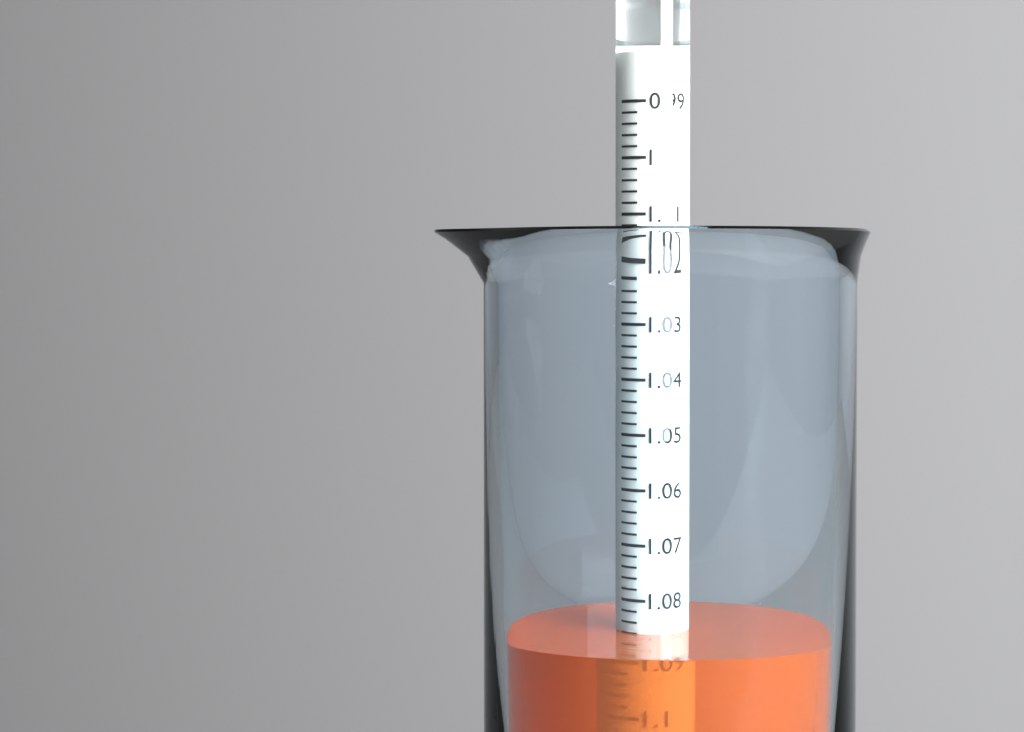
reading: 1.086 (no unit)
